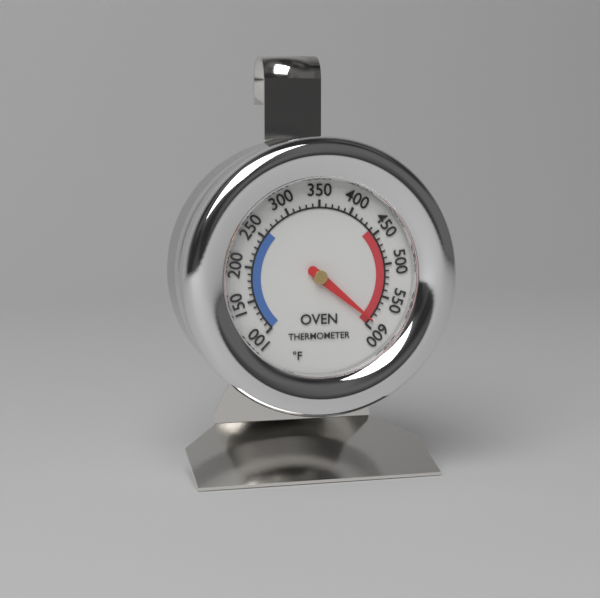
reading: 590 °F
